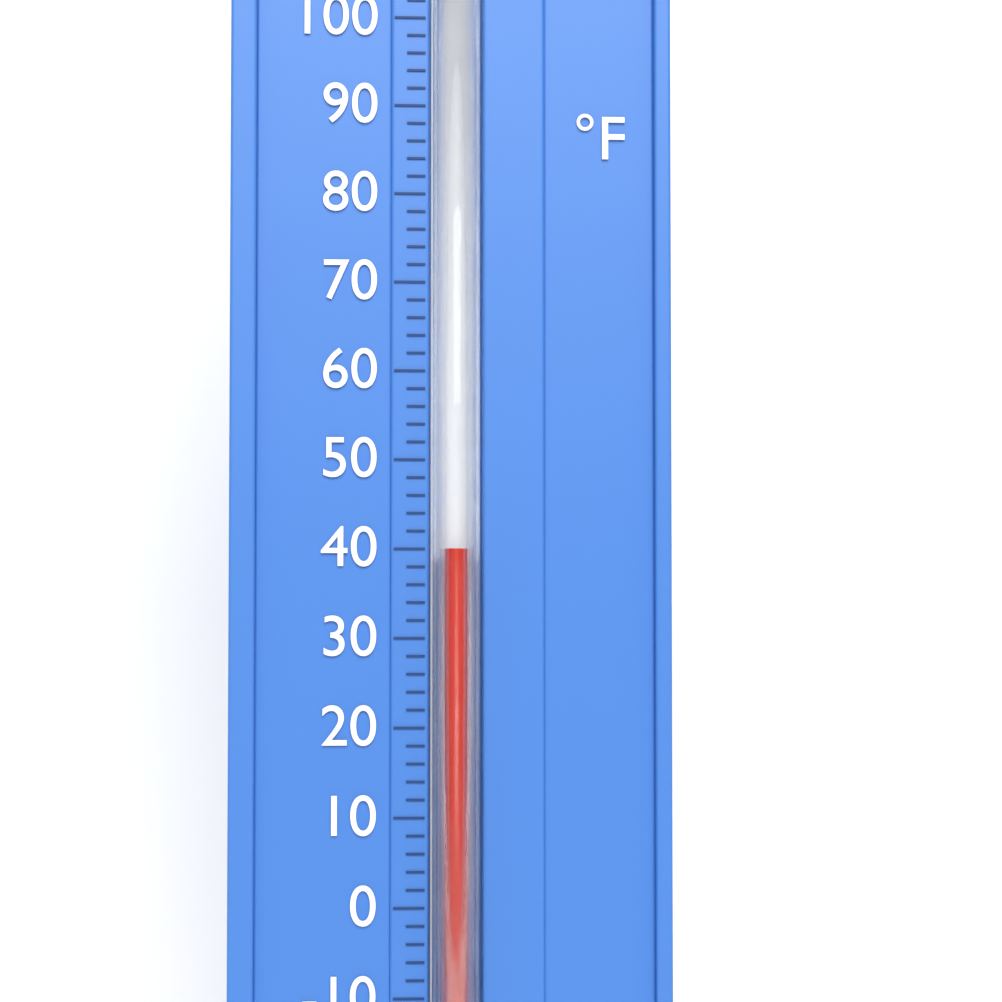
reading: 40 °F
